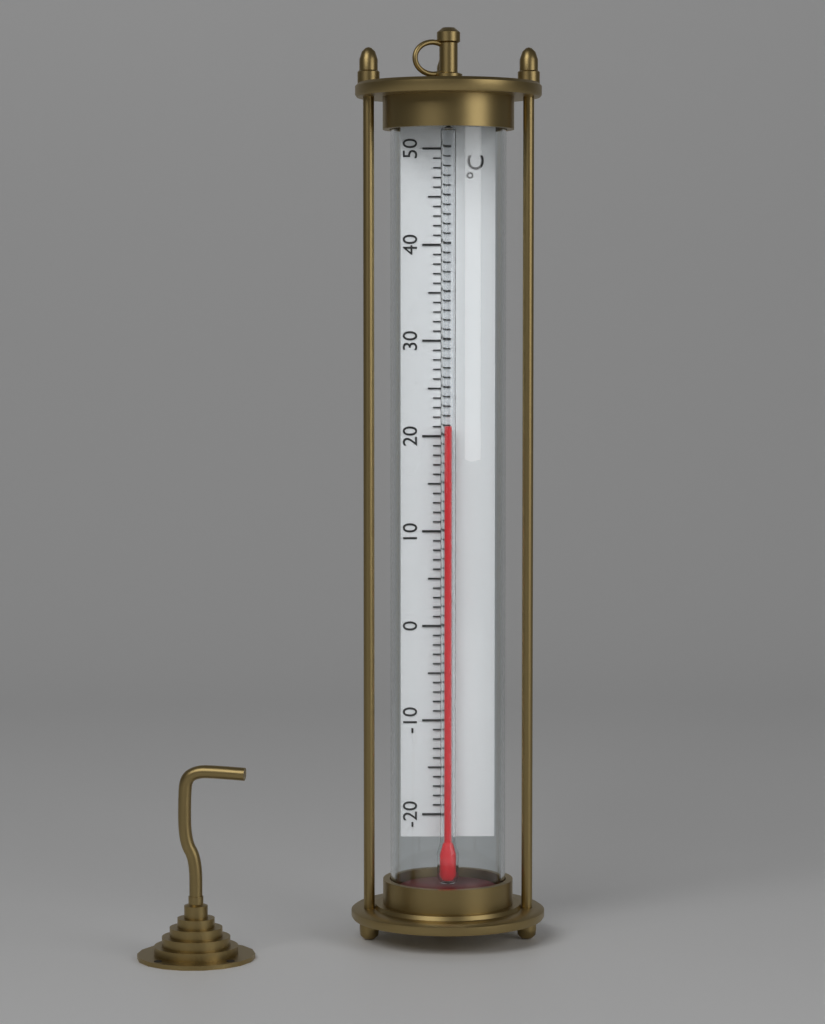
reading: 21 °C
